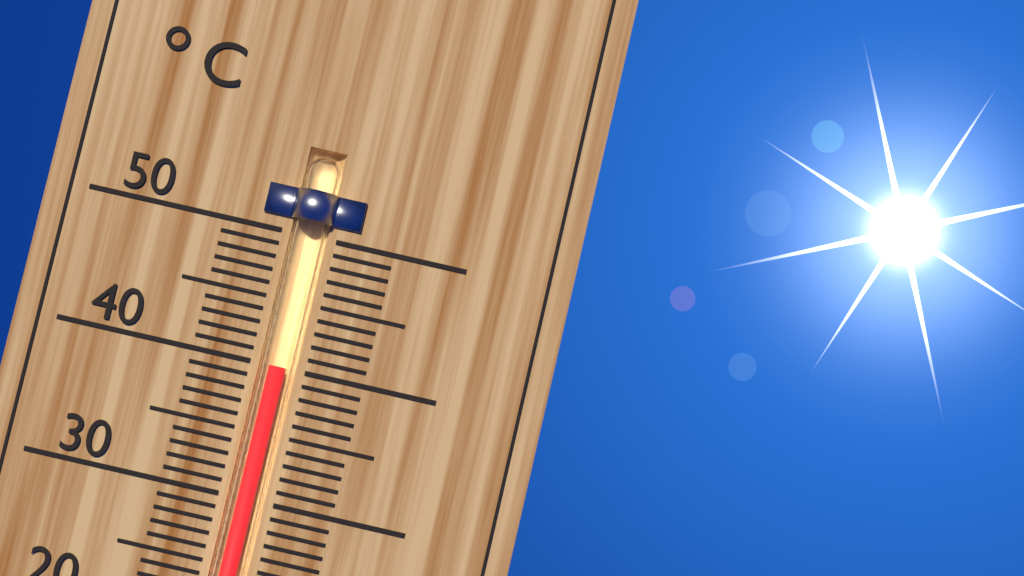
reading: 40 °C
